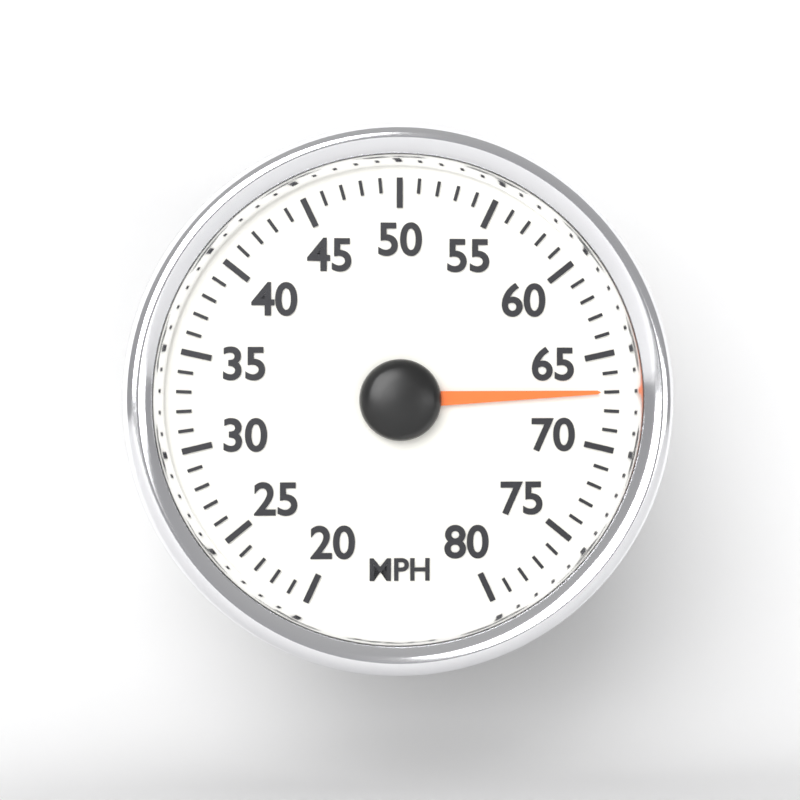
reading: 67 MPH
